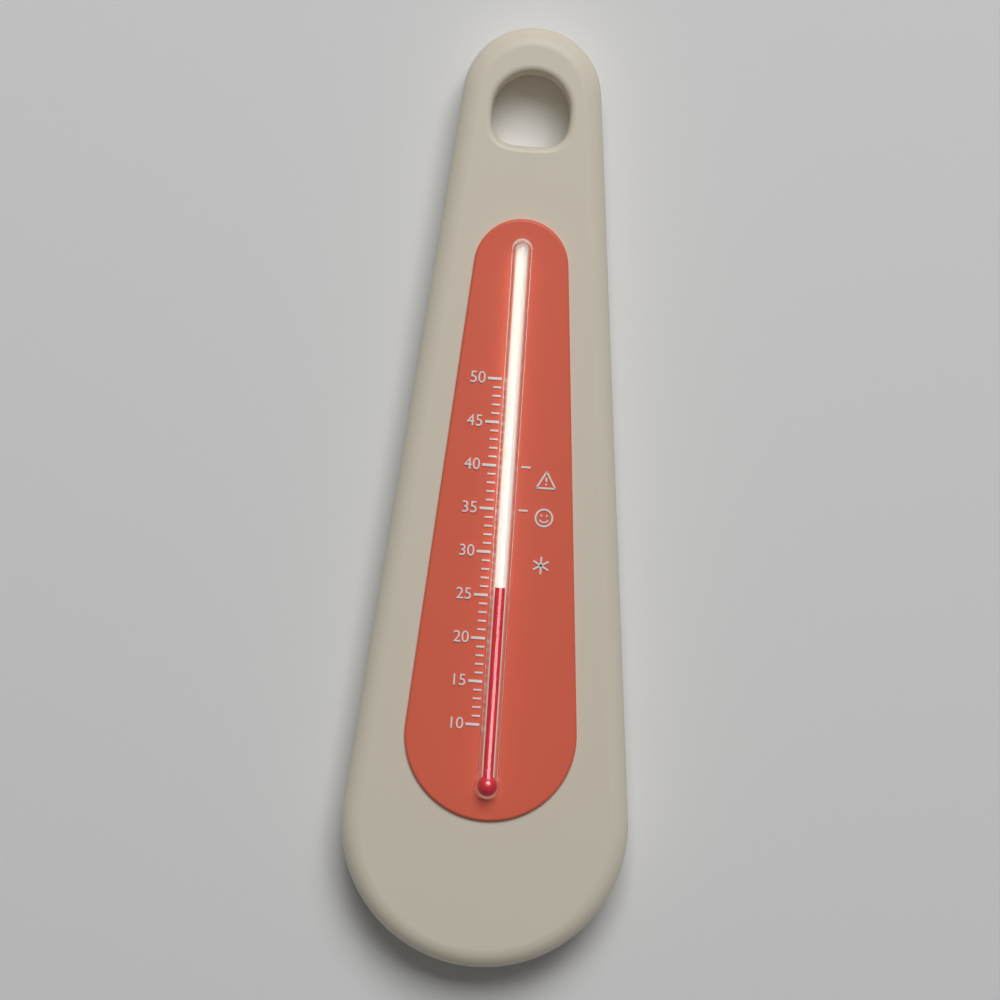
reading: 26 (no unit)
